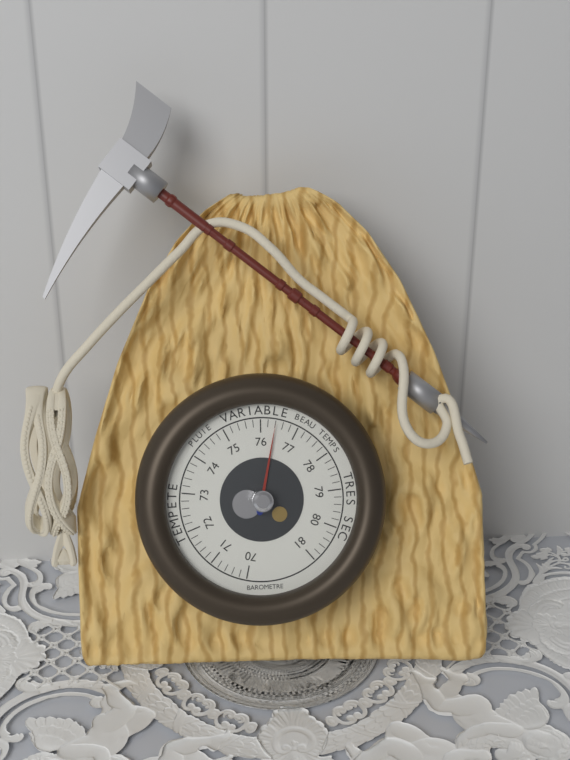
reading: 76.4 (no unit)
